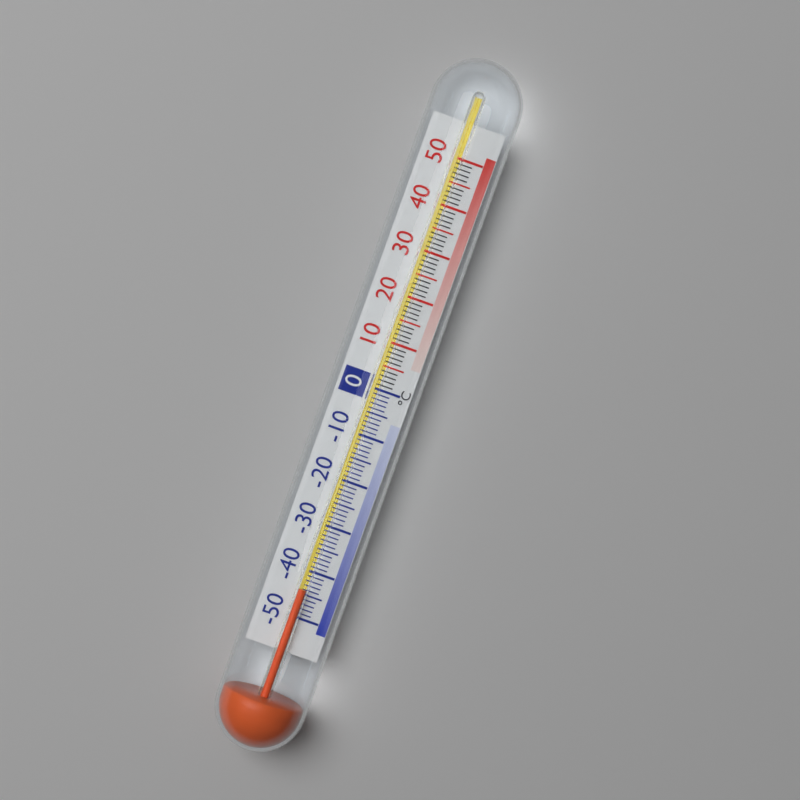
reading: -44 °C
